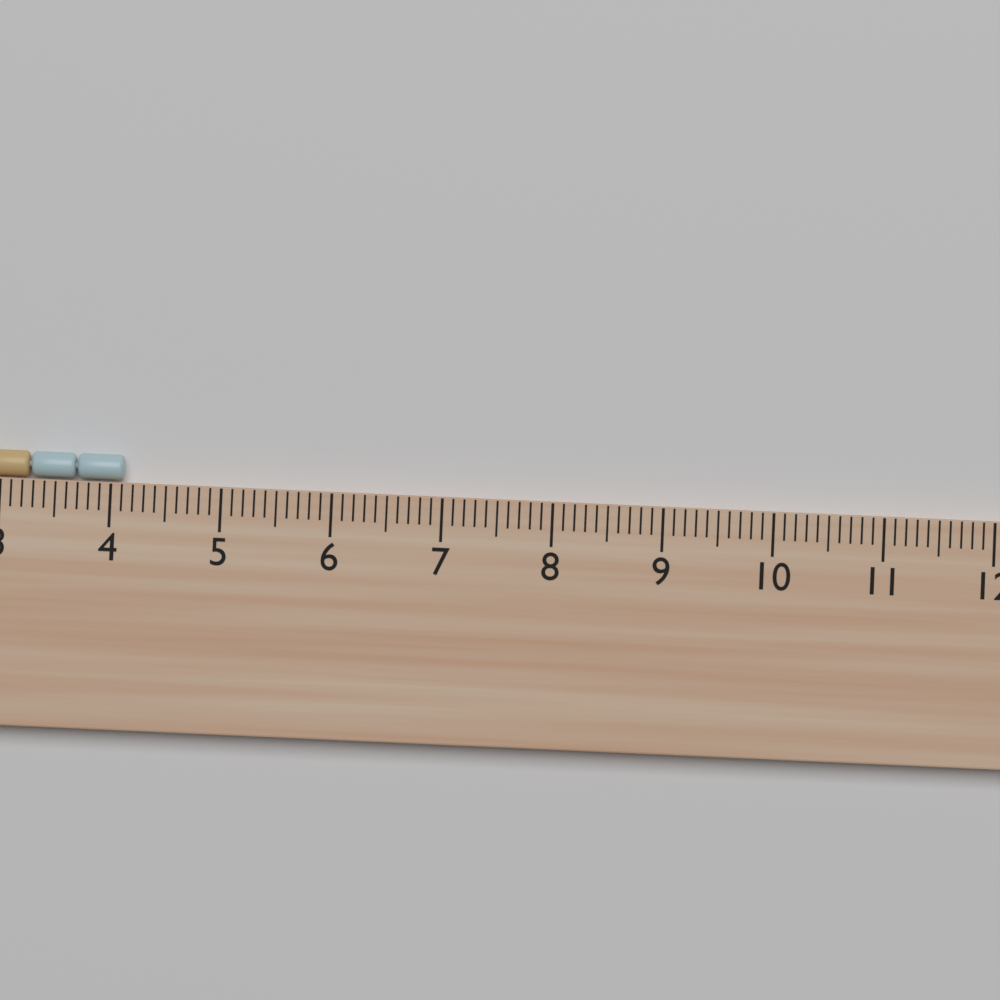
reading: 4.1 cm
